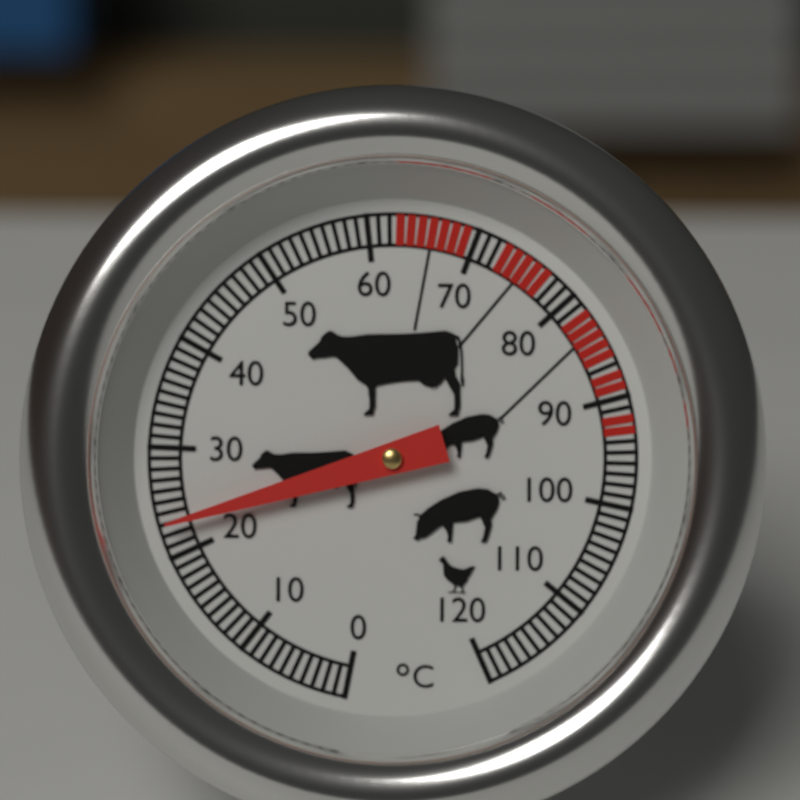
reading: 23 °C
